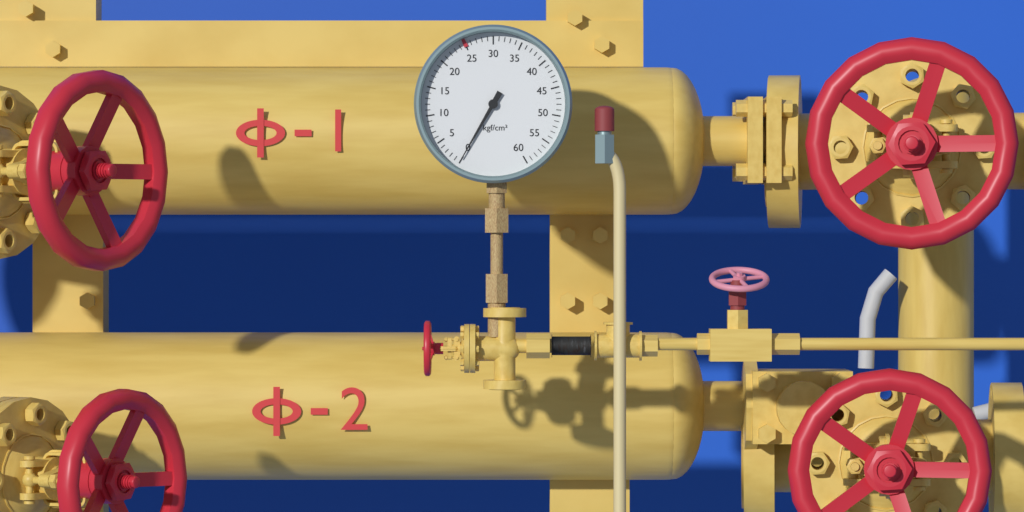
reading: 0 kgf/cm²
